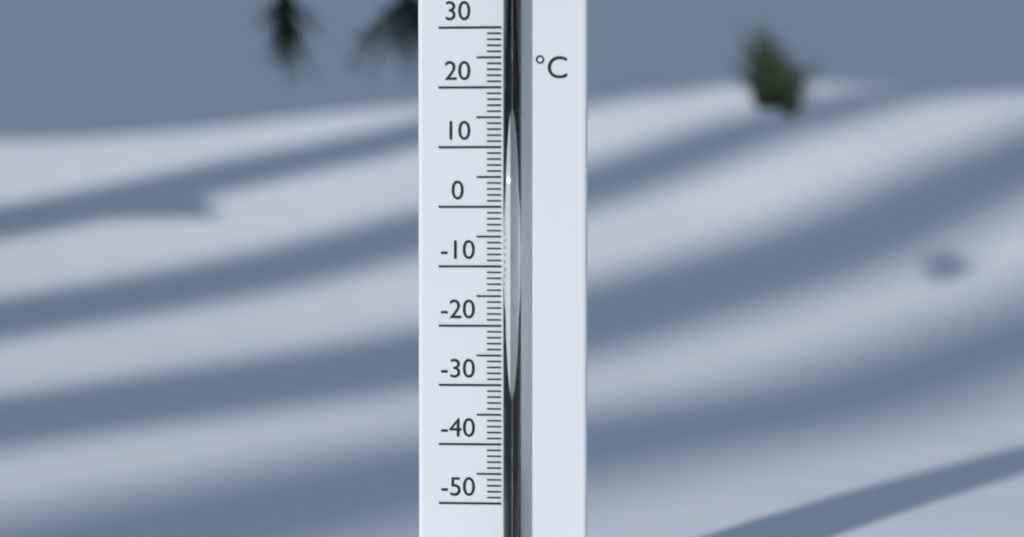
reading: -46 °C
